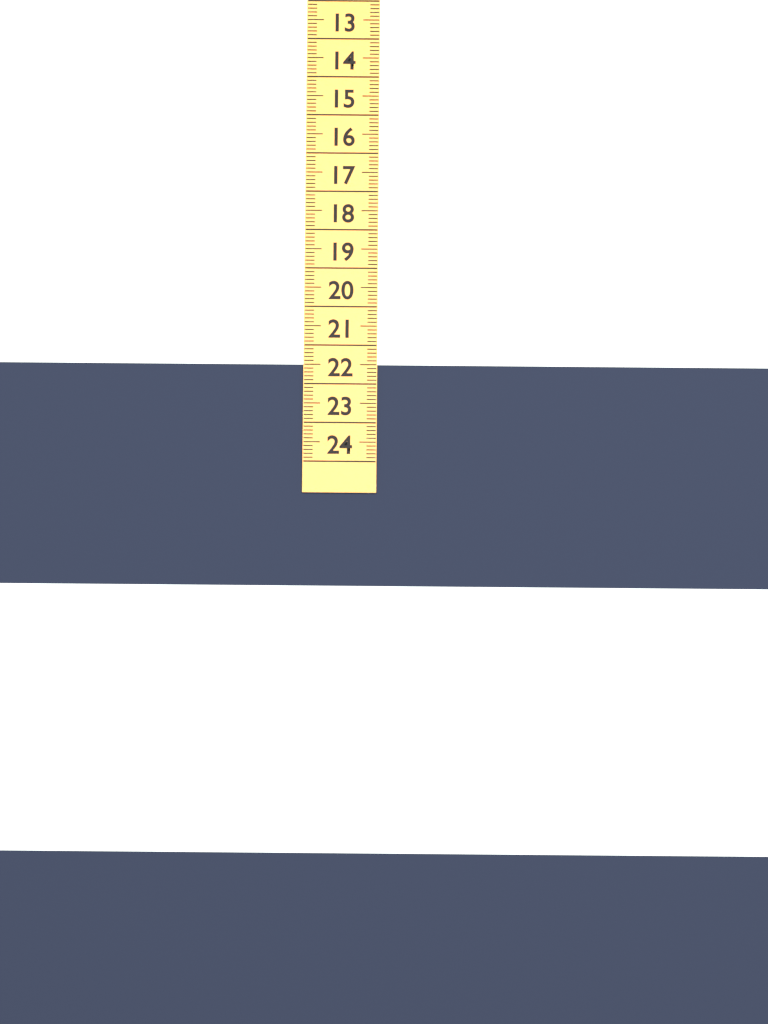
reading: 21.5 (no unit)
